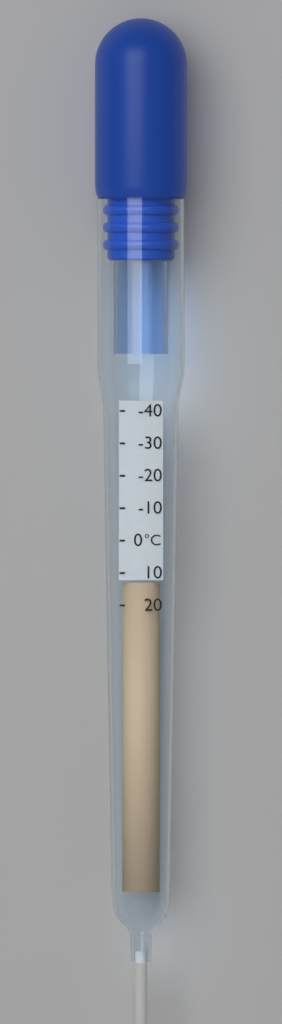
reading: 13 °C
